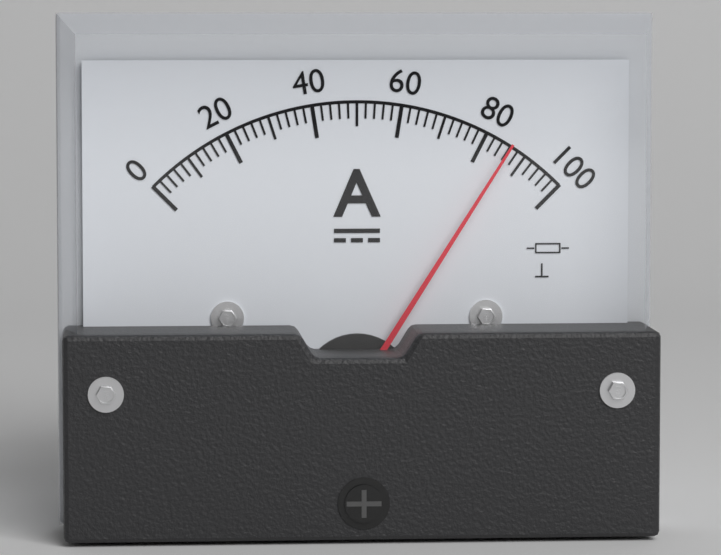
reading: 86 A
